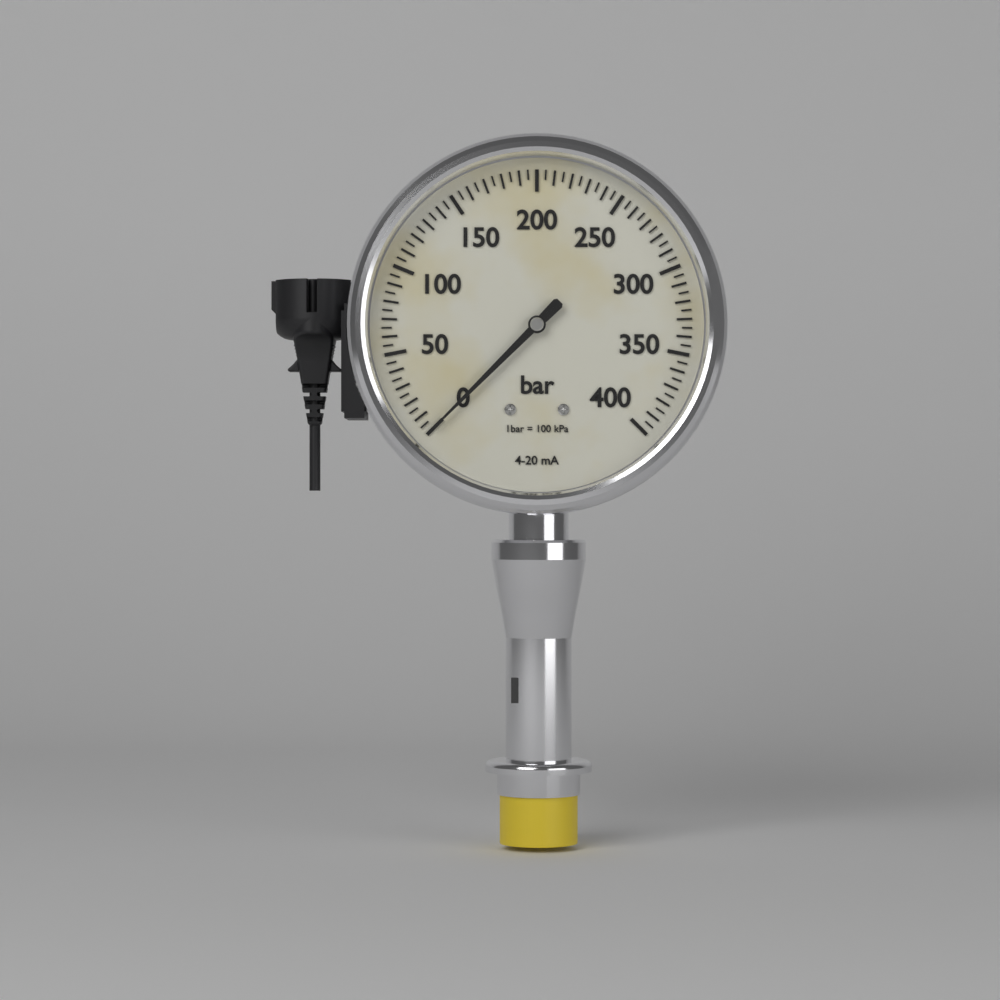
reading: 0 bar
